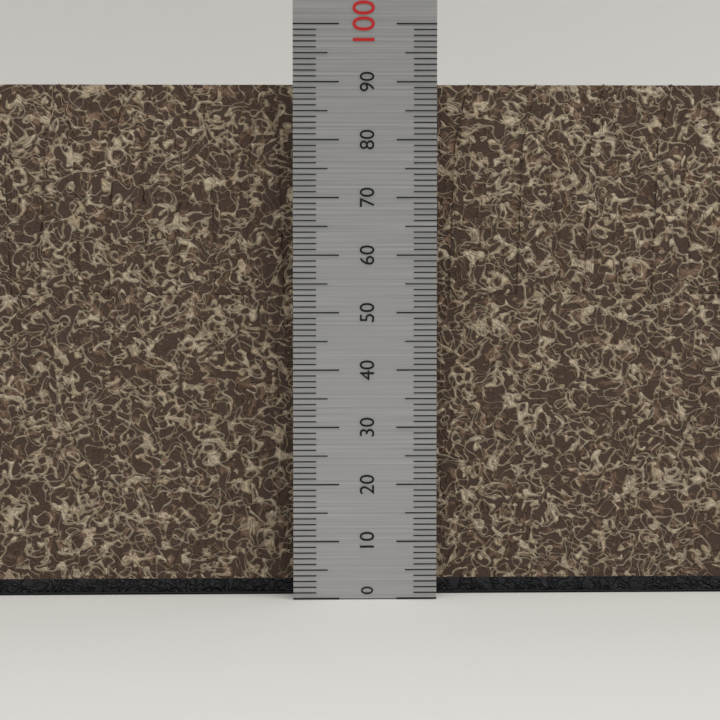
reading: 90 (no unit)
